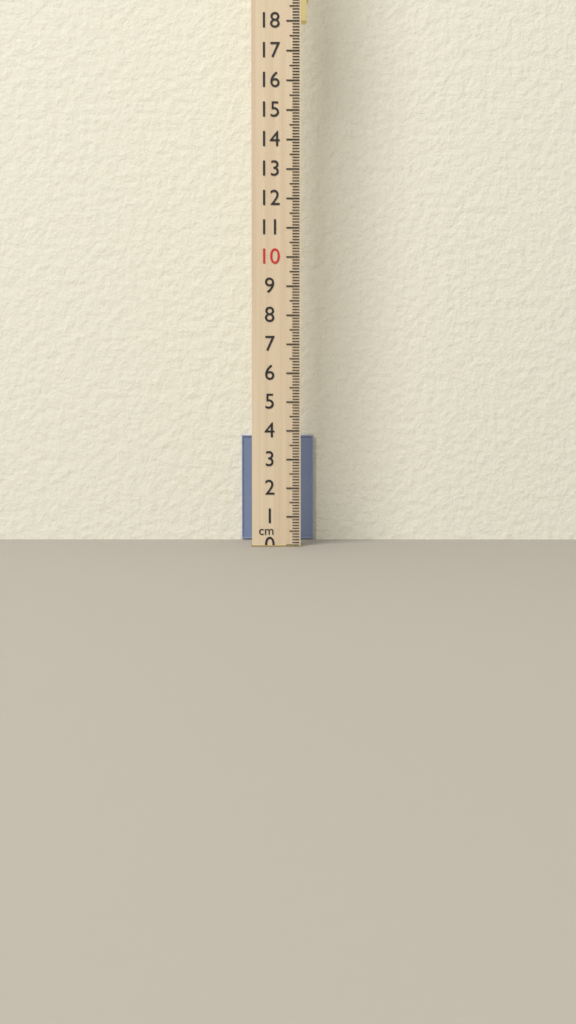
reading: 3.9 cm
